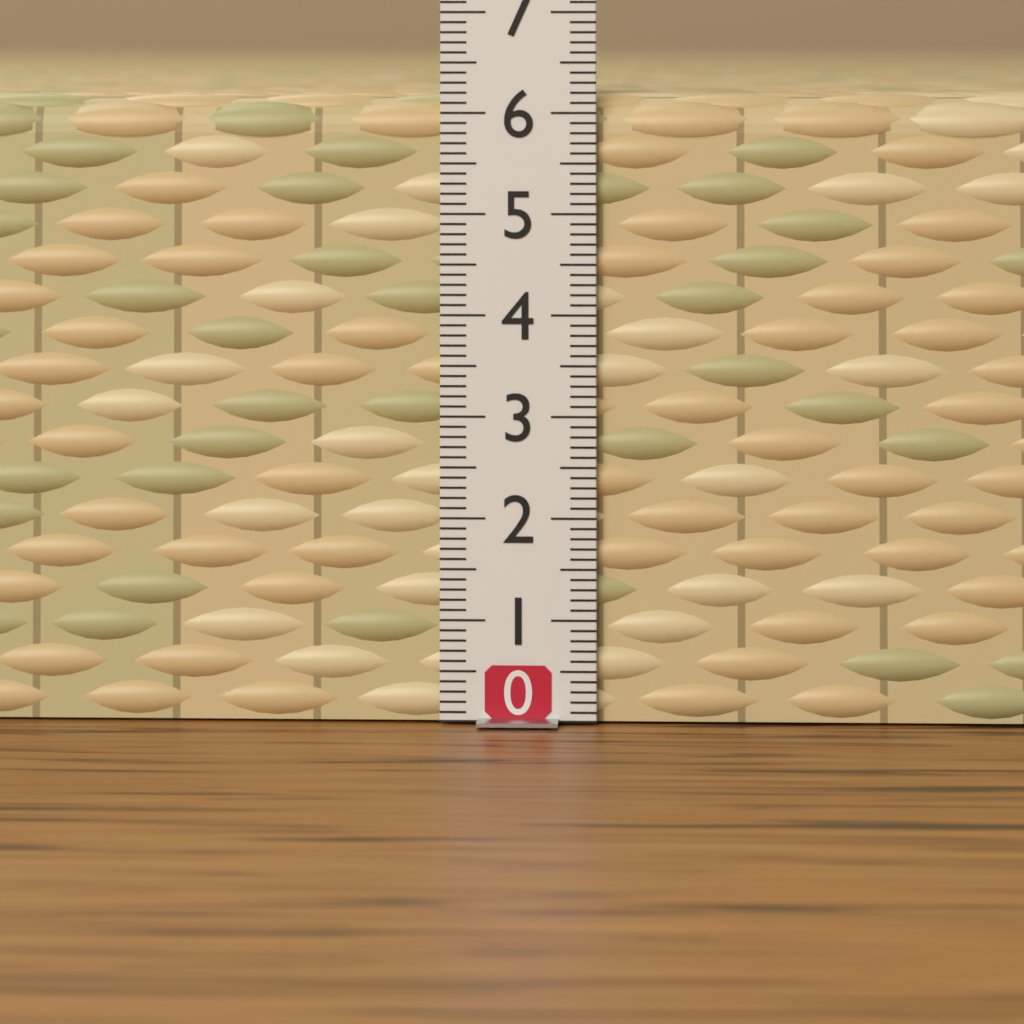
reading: 6.2 (no unit)
